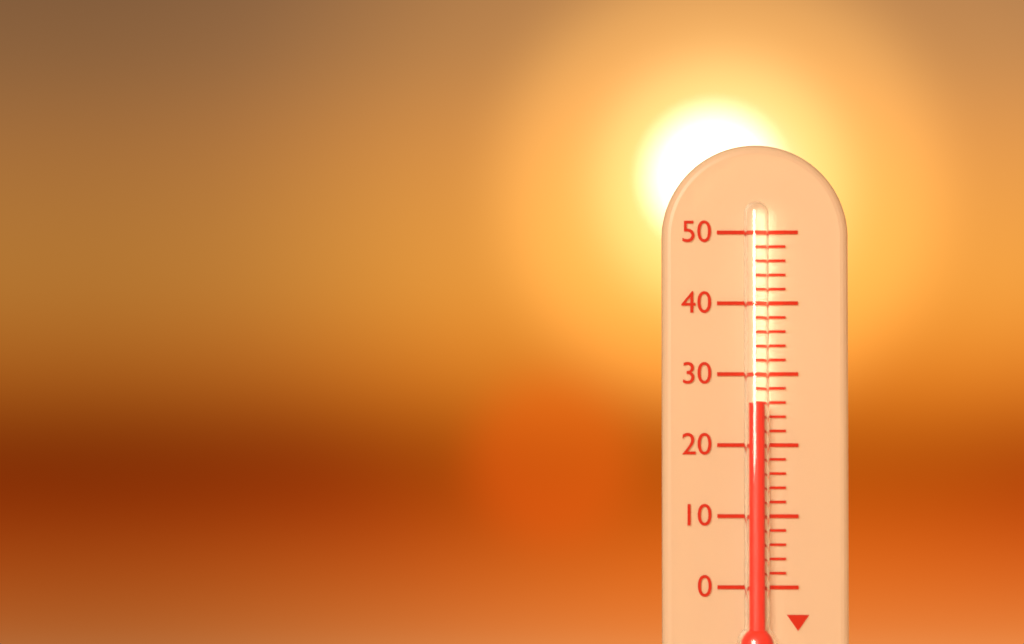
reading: 26 (no unit)
